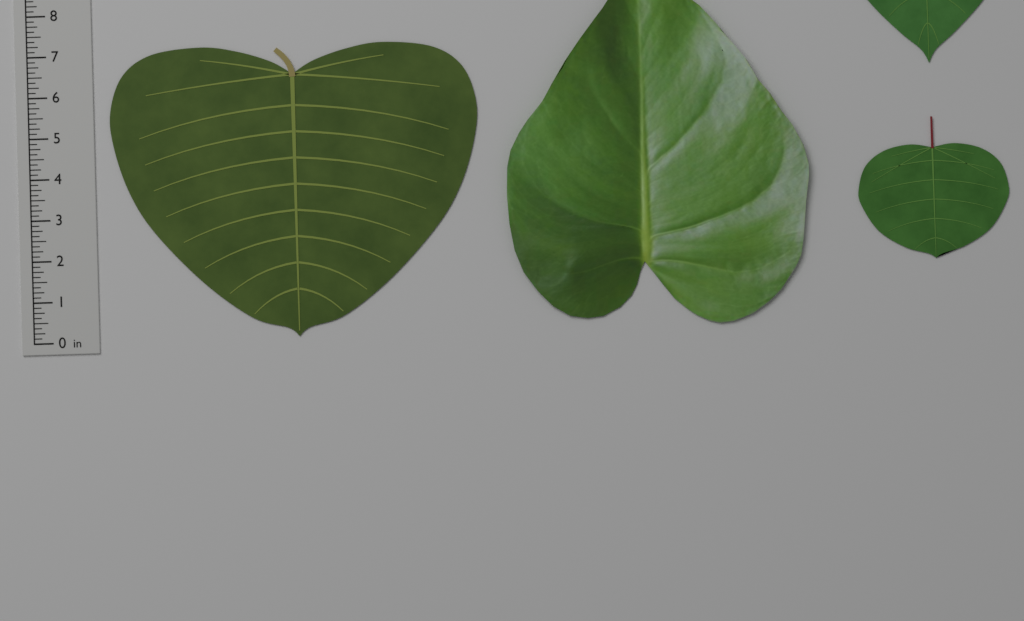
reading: 7.125 in
